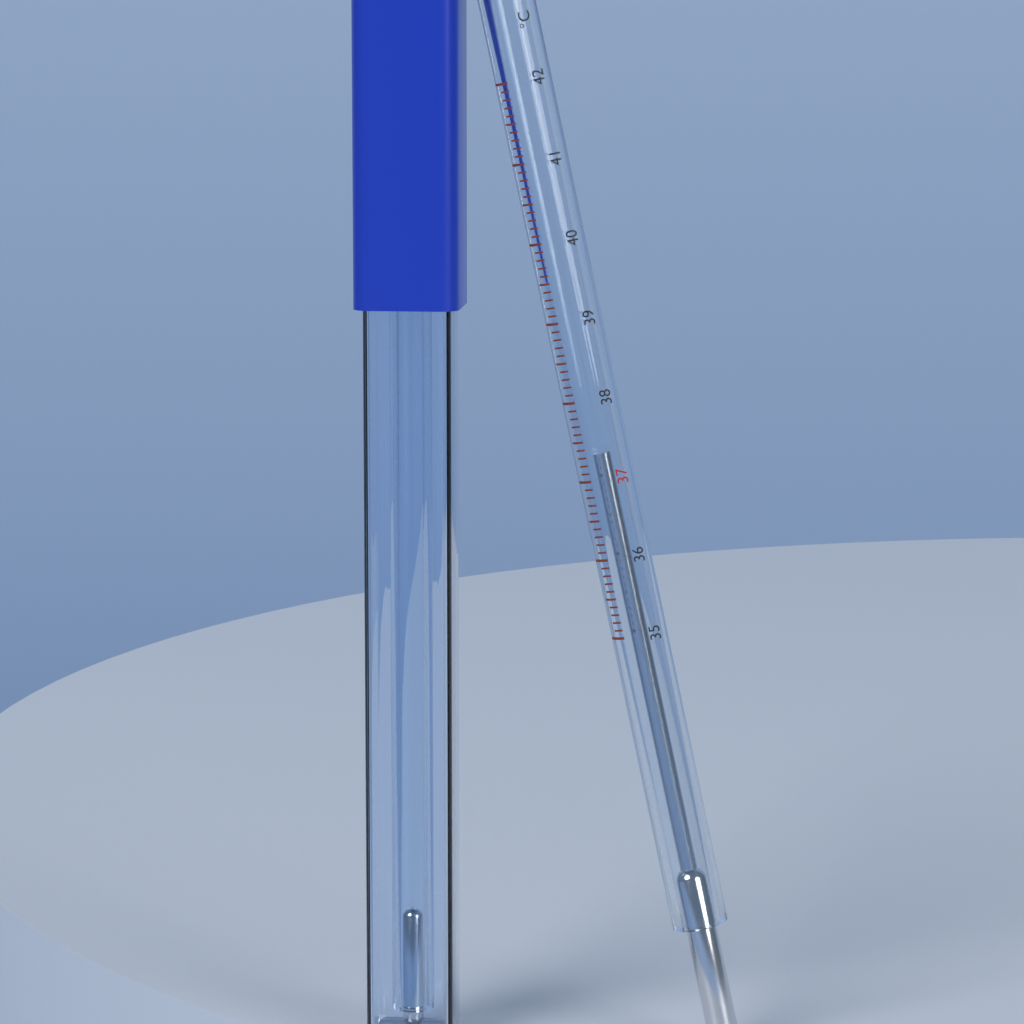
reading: 37.3 °C
